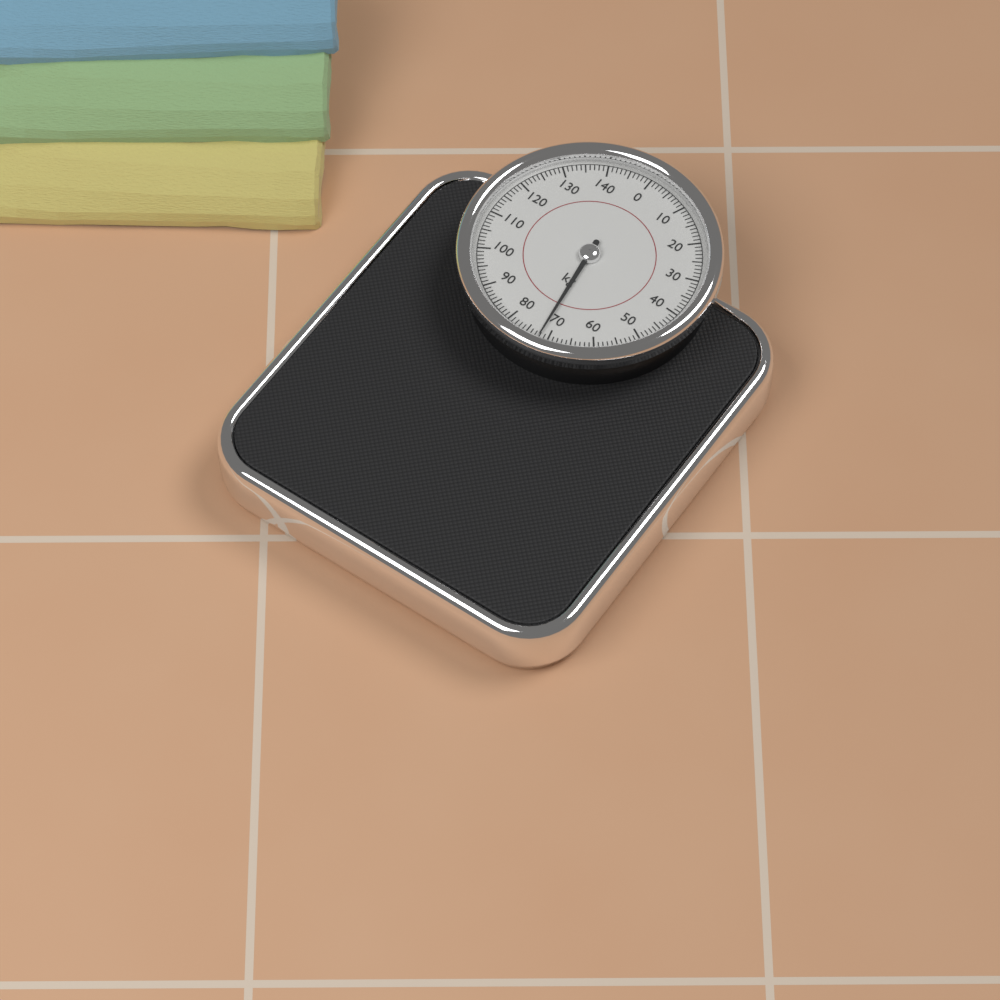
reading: 72 kg
